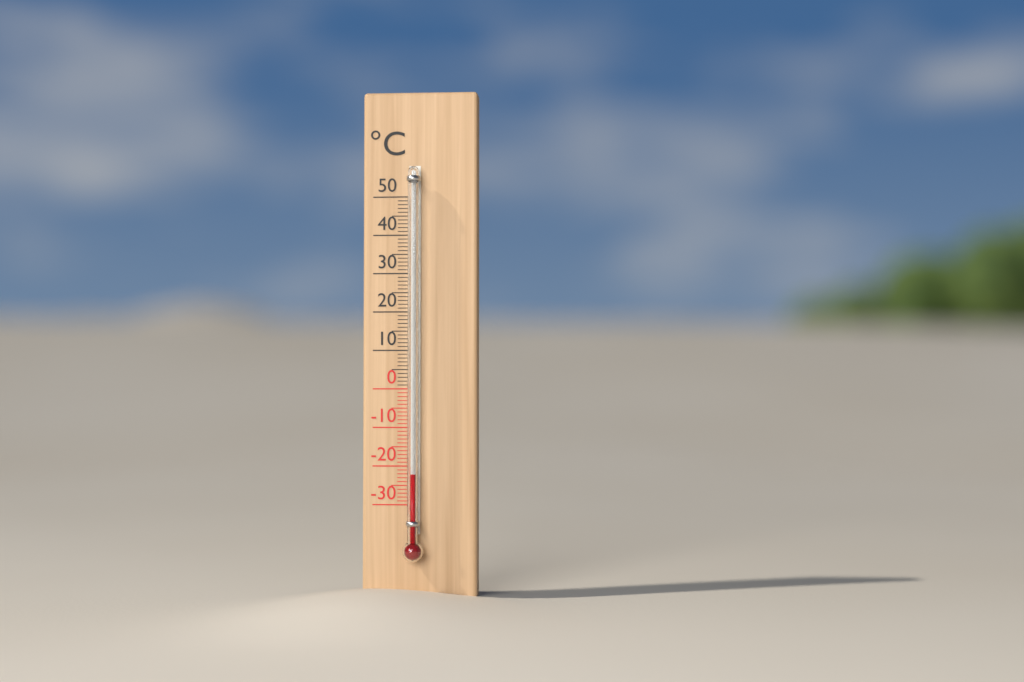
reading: -22 °C
